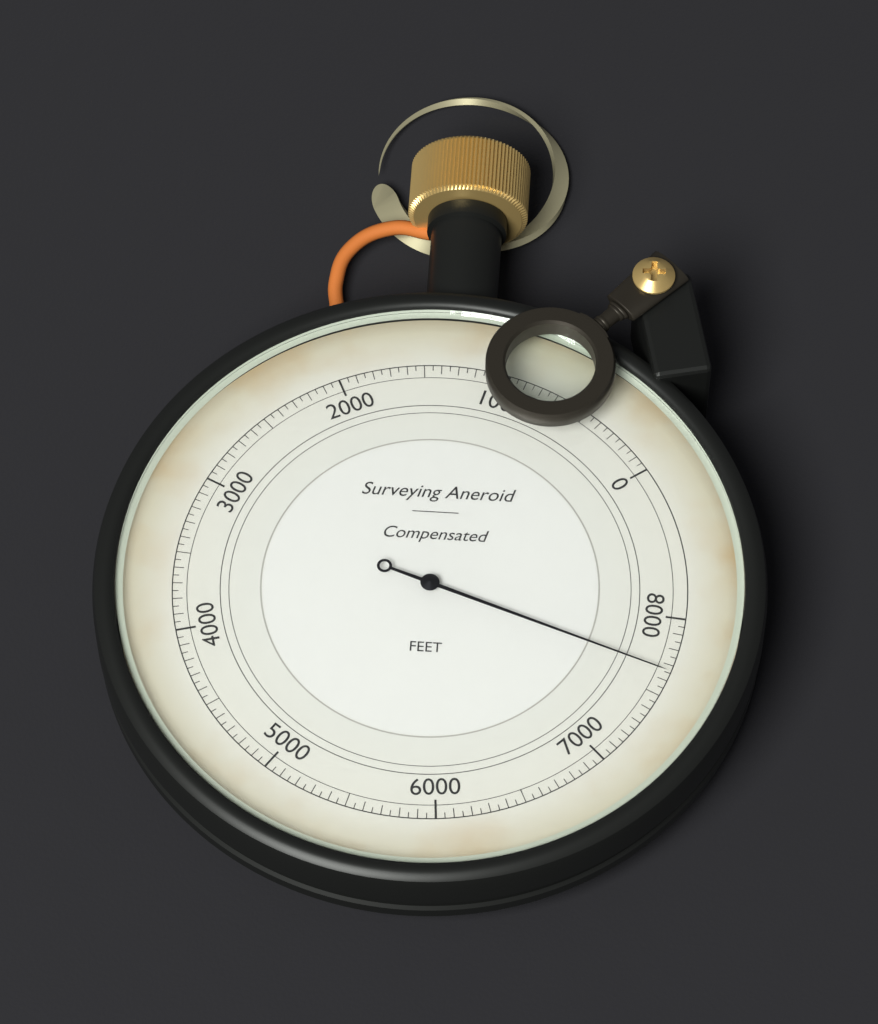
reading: 7650 ft
